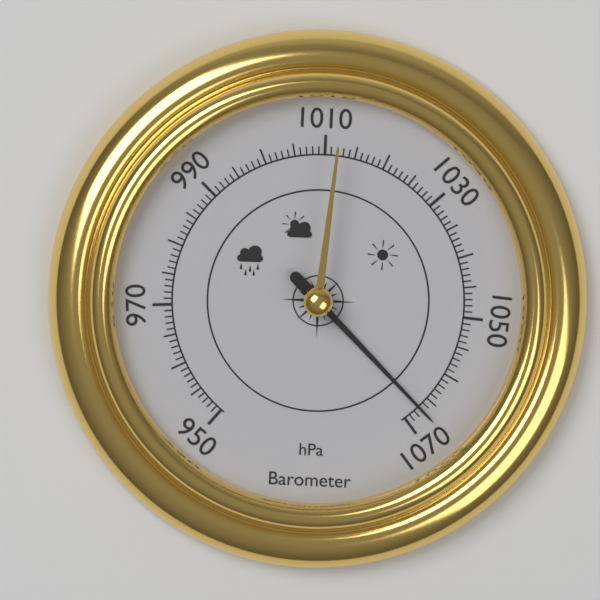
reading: 1067 hPa
